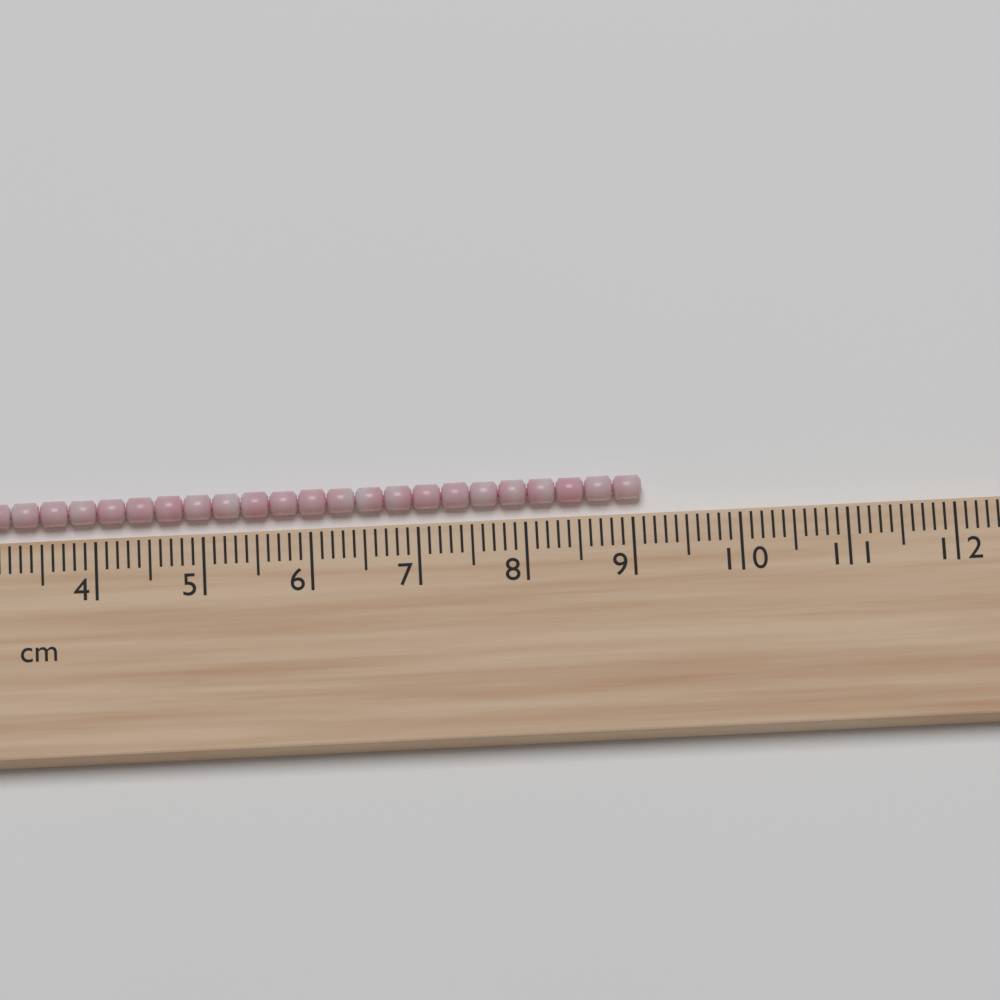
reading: 9.1 cm
